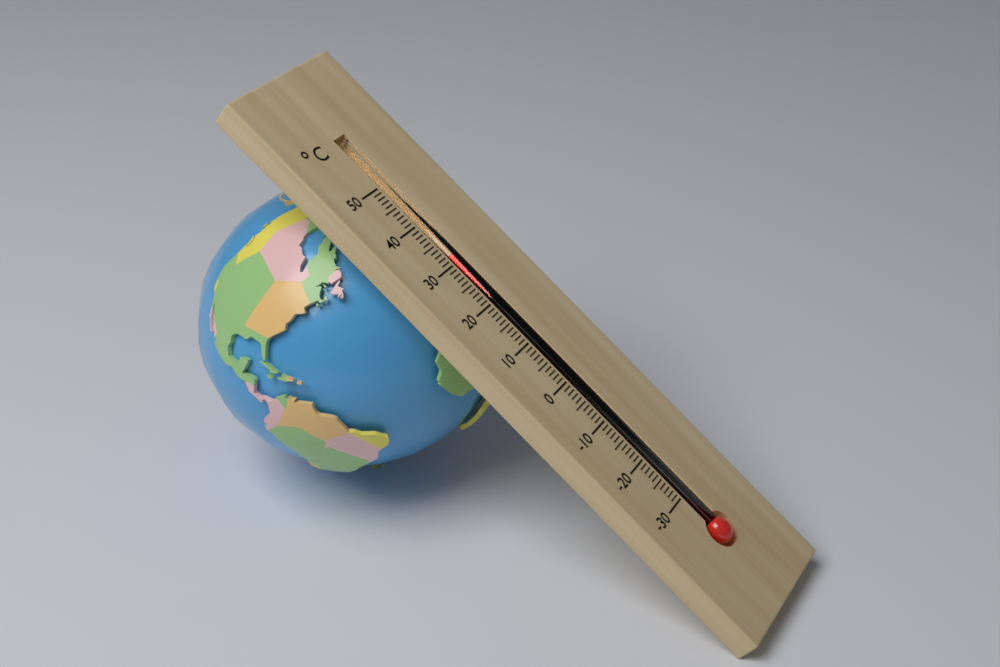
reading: 32 °C
